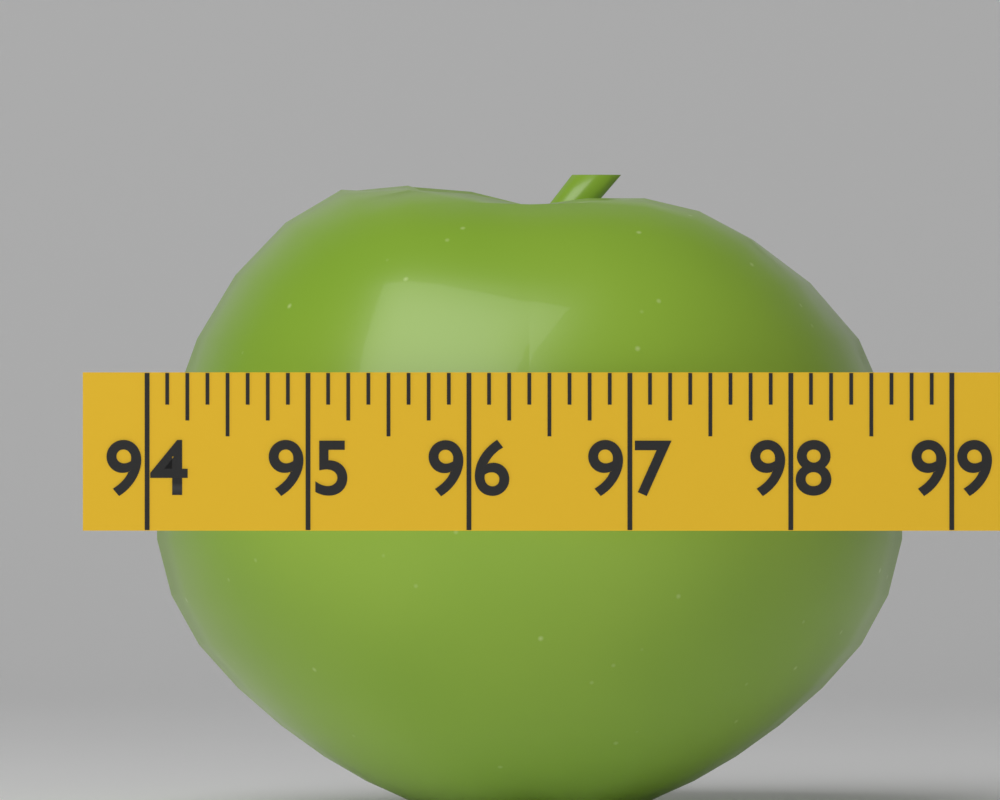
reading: 98.750 (no unit)
